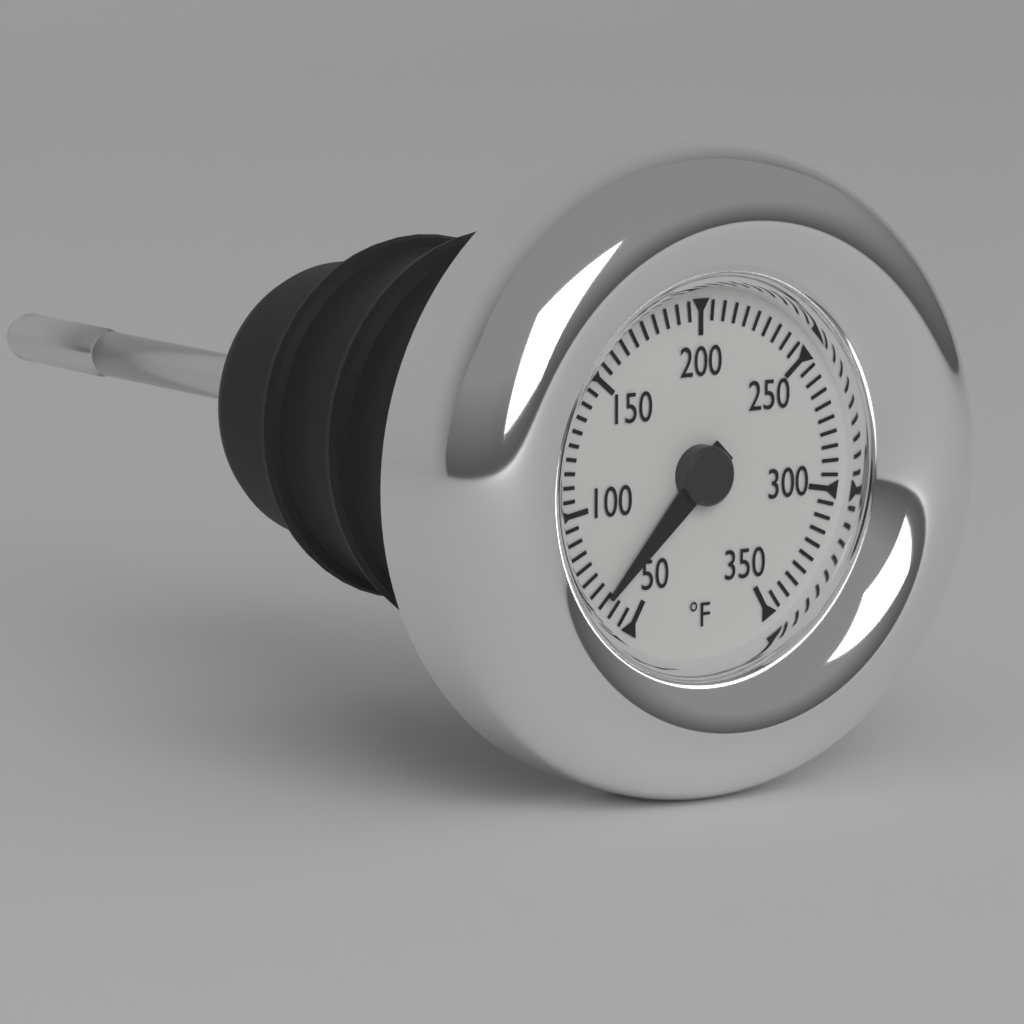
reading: 65 °F
